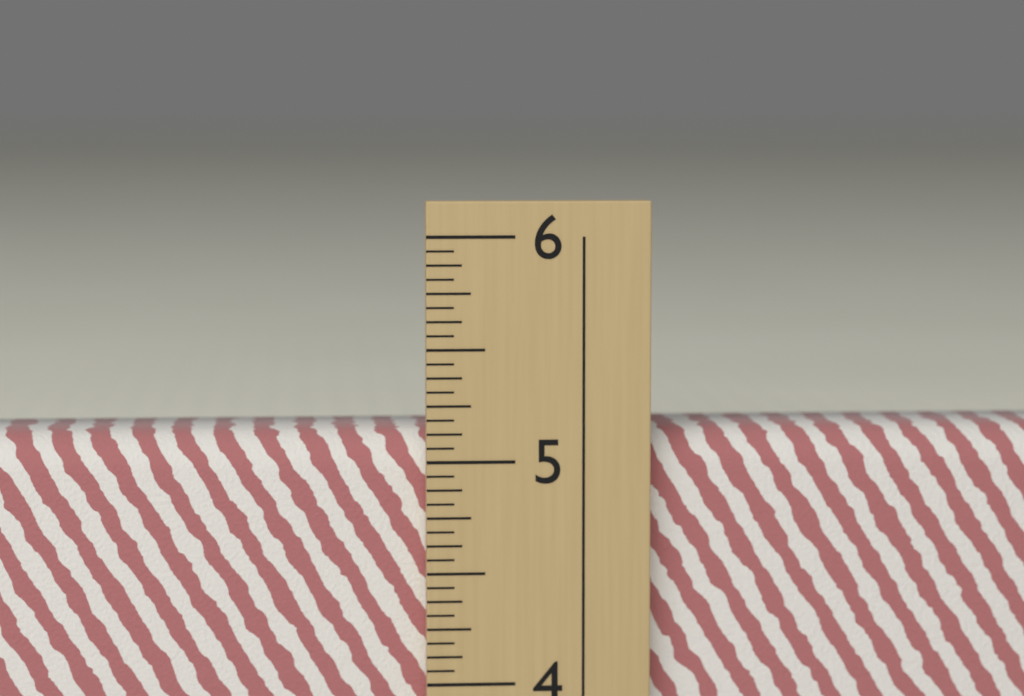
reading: 5.1250 in
